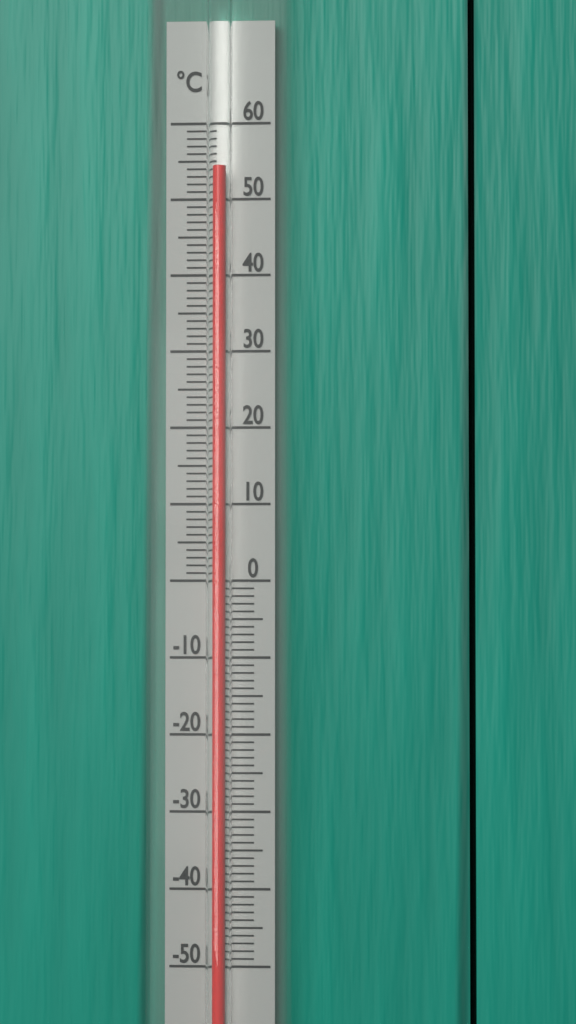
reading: 54 °C
